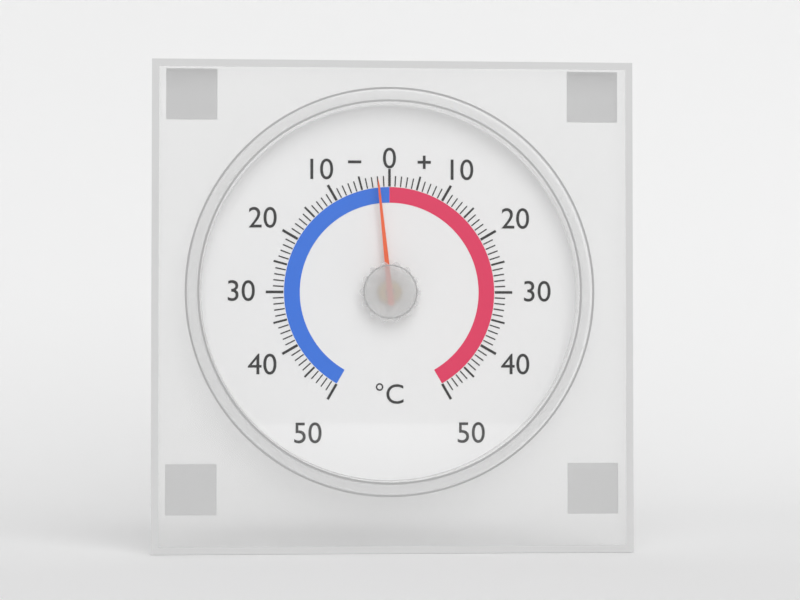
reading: -2 °C
